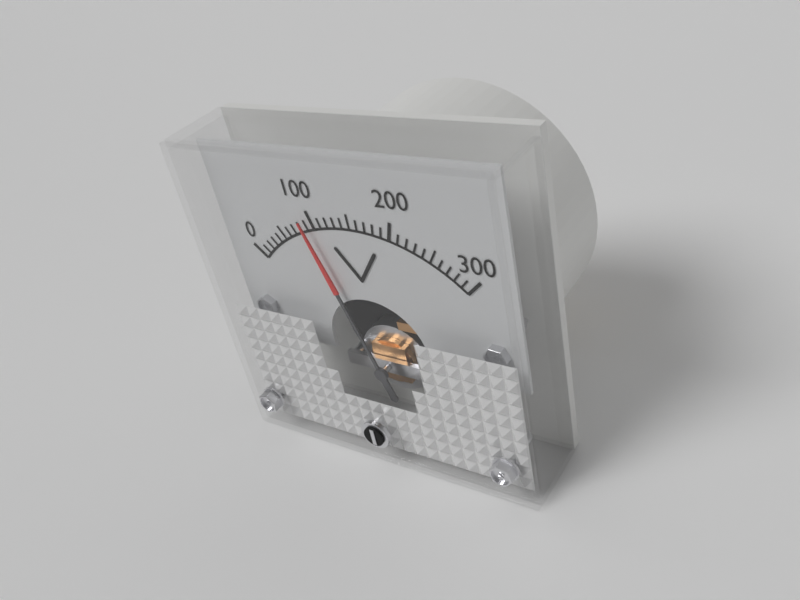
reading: 90 V
